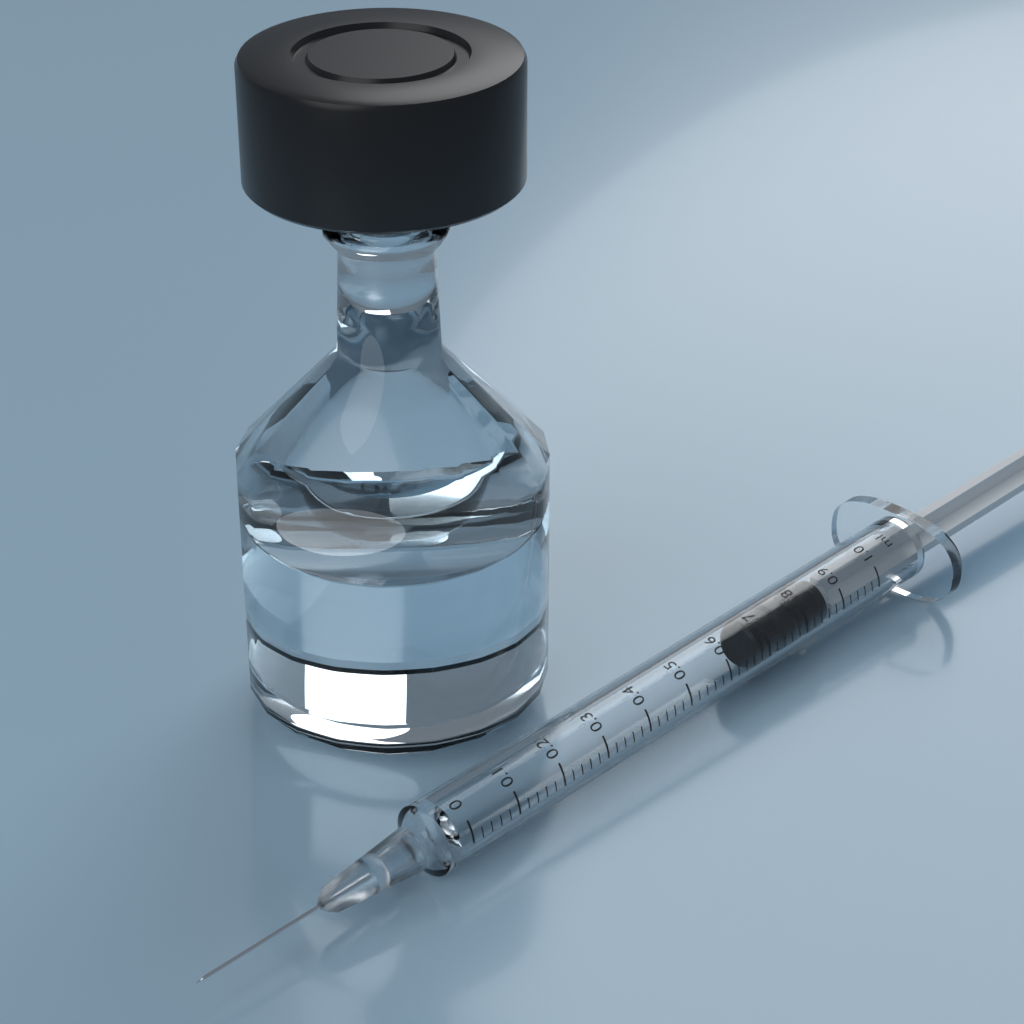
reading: 0.68 ml
